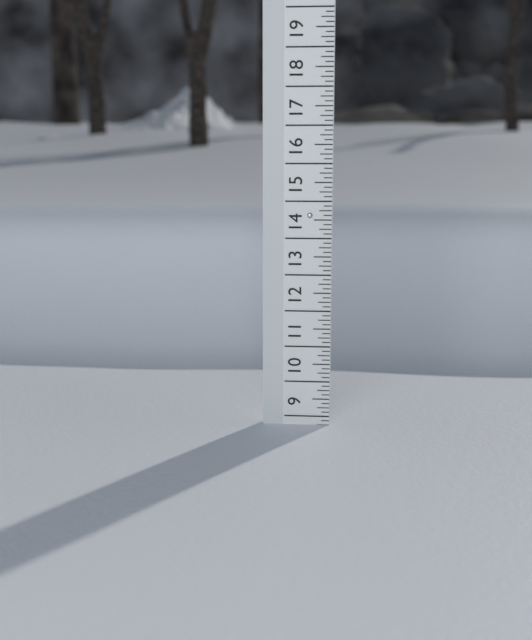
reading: 8.750 (no unit)
